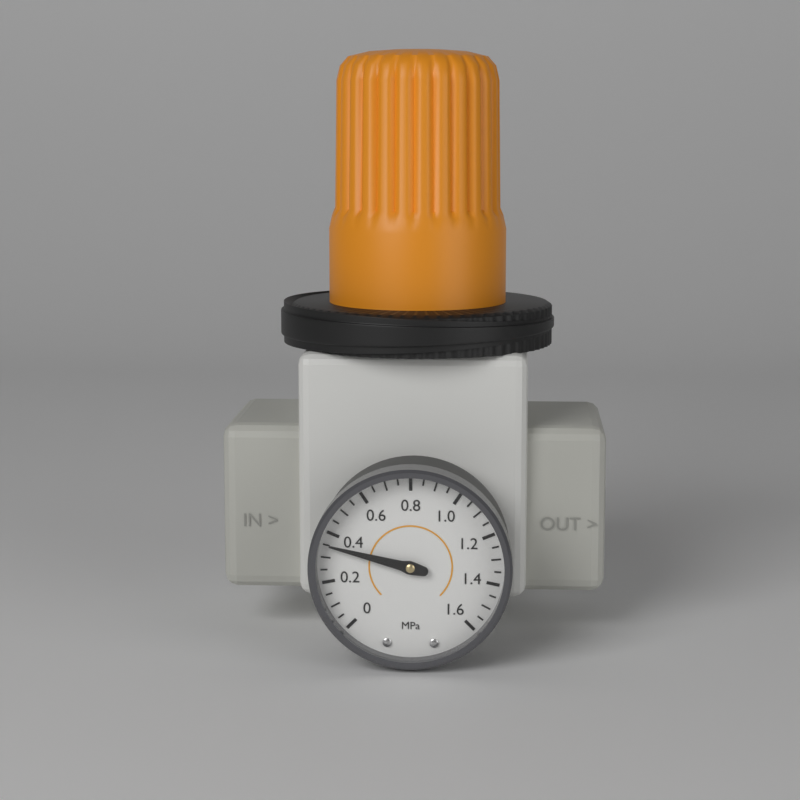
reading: 0.35 MPa
